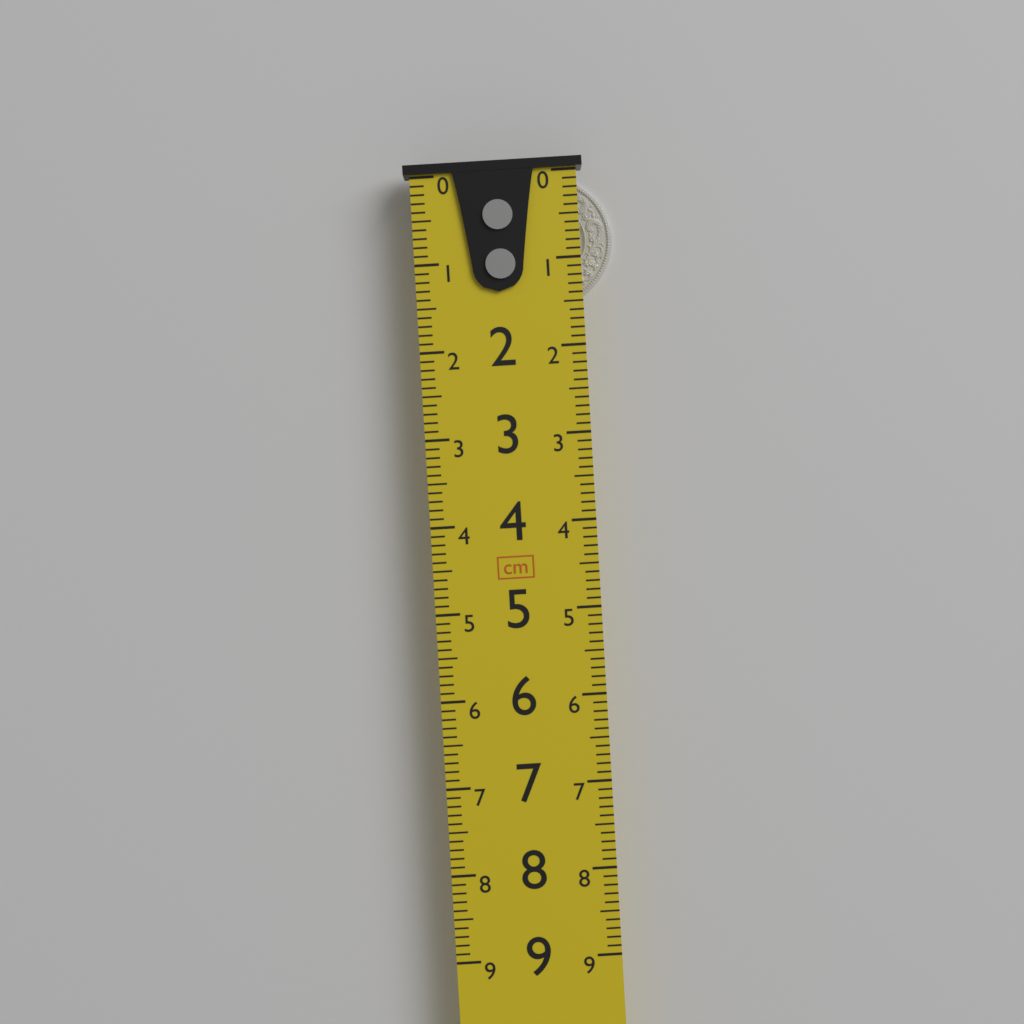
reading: 1.5 cm
